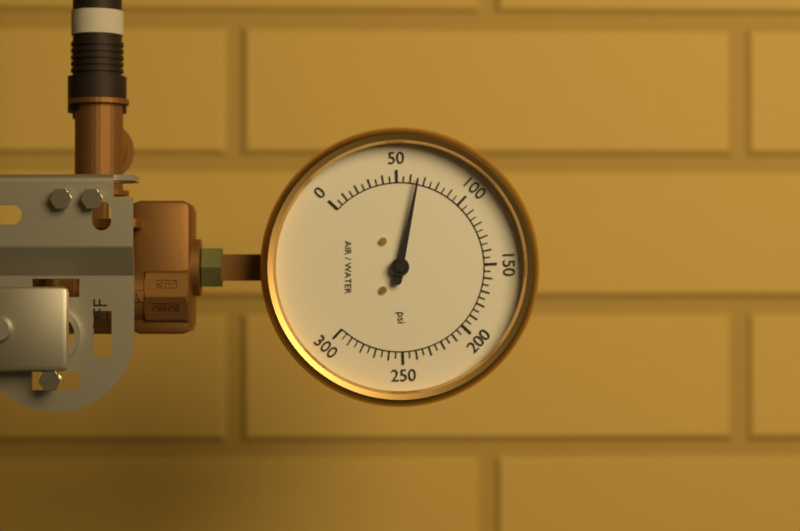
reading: 65 psi
